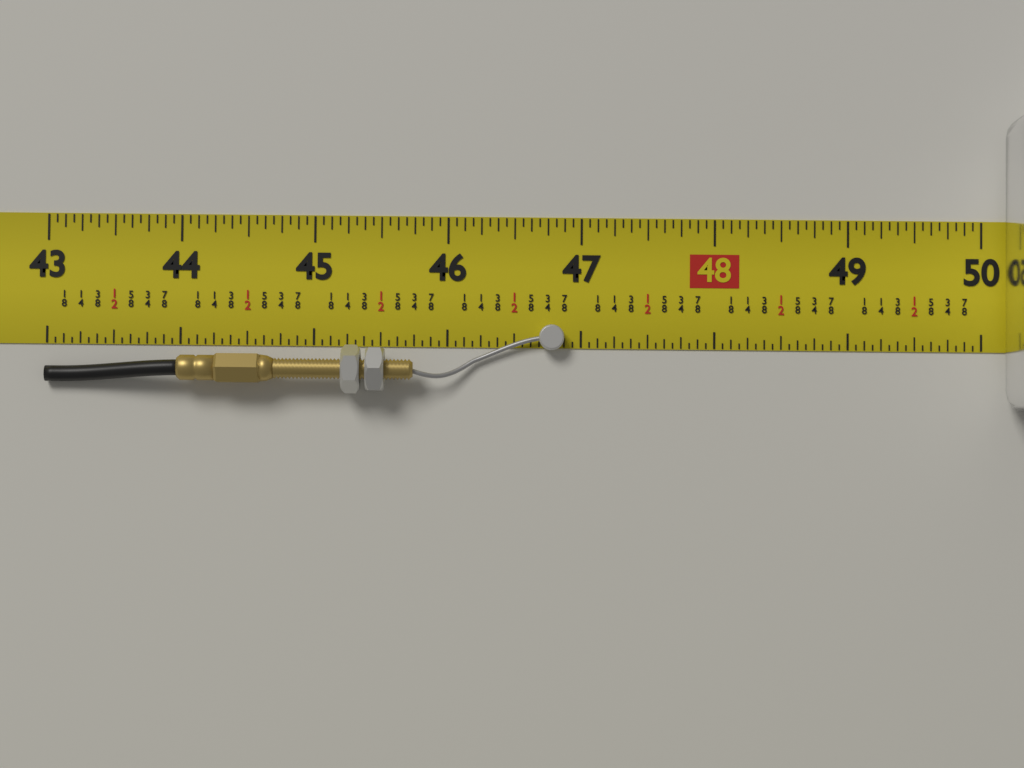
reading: 46.8750 in
